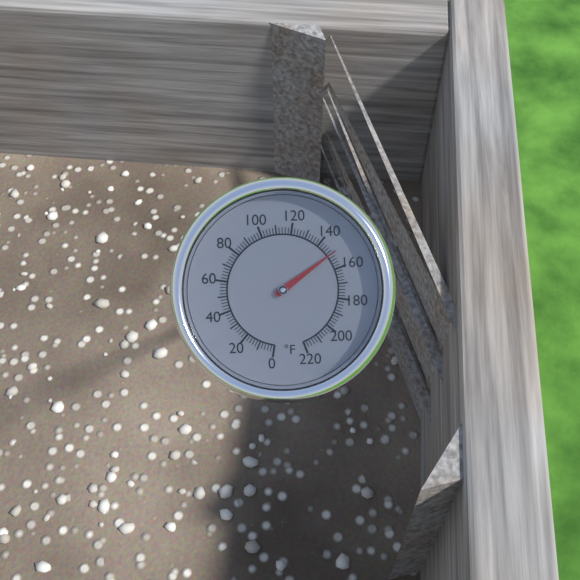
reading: 150 °F
